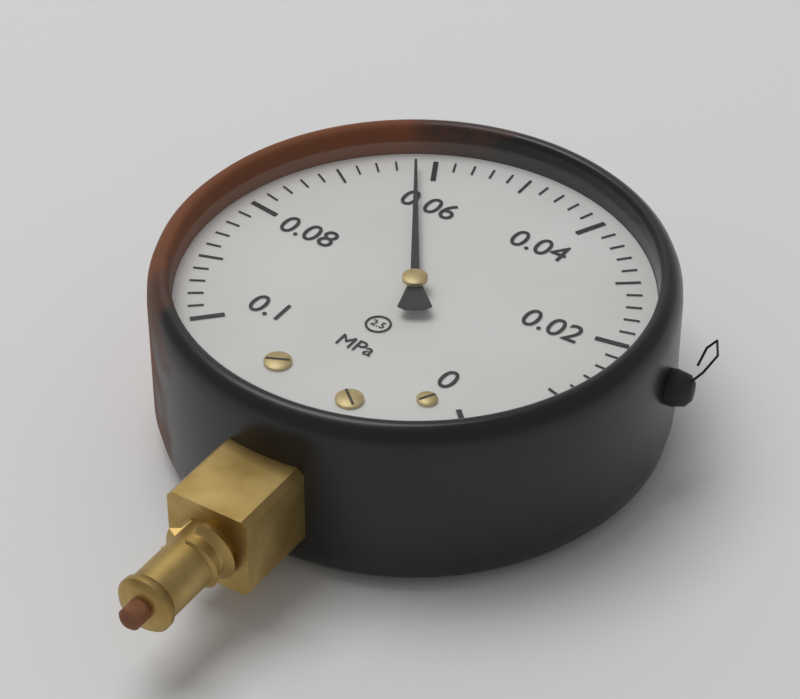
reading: 0.062 MPa
